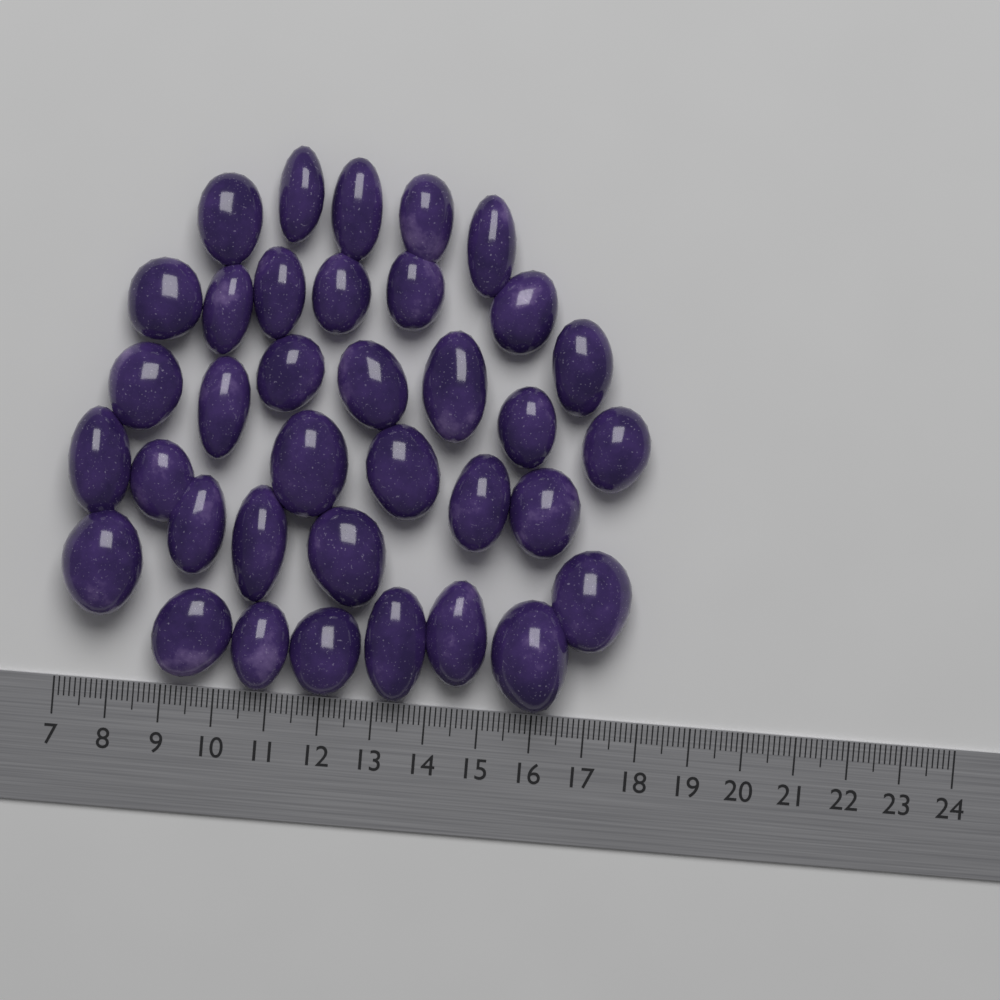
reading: 17.8 (no unit)
